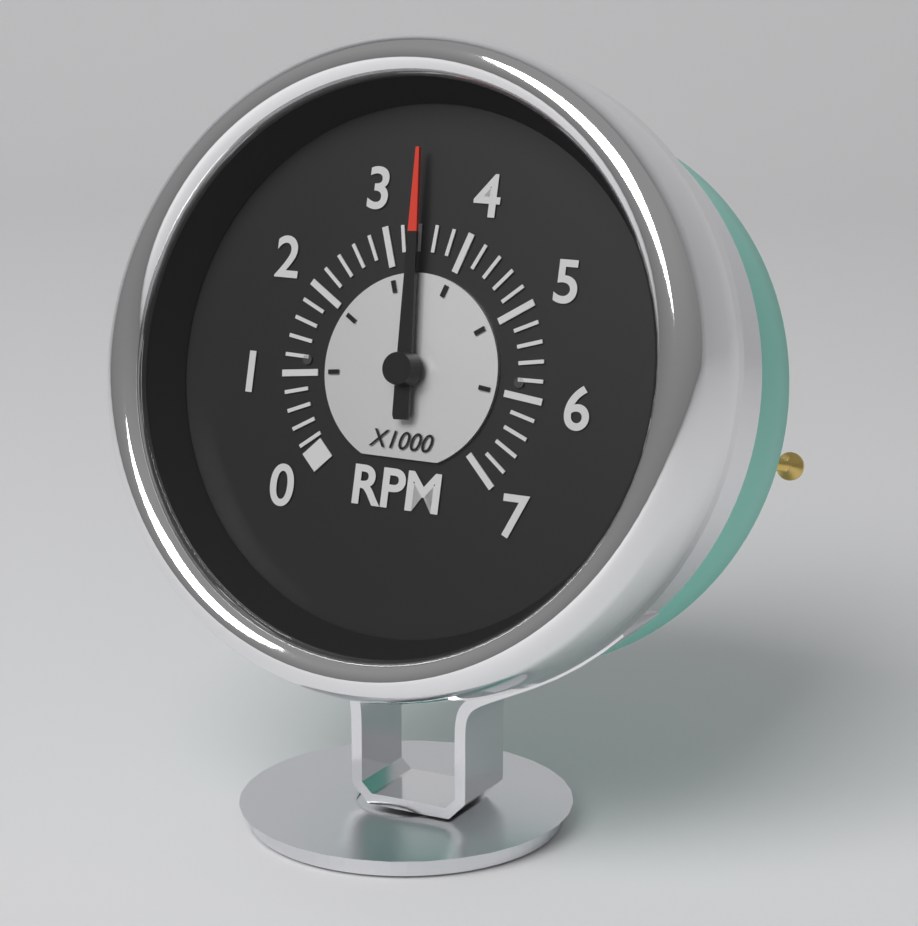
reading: 3400 RPM
